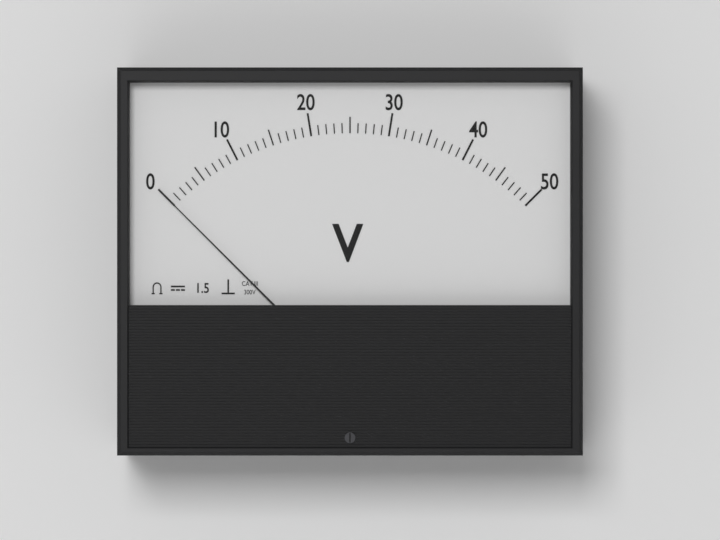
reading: 0 V
